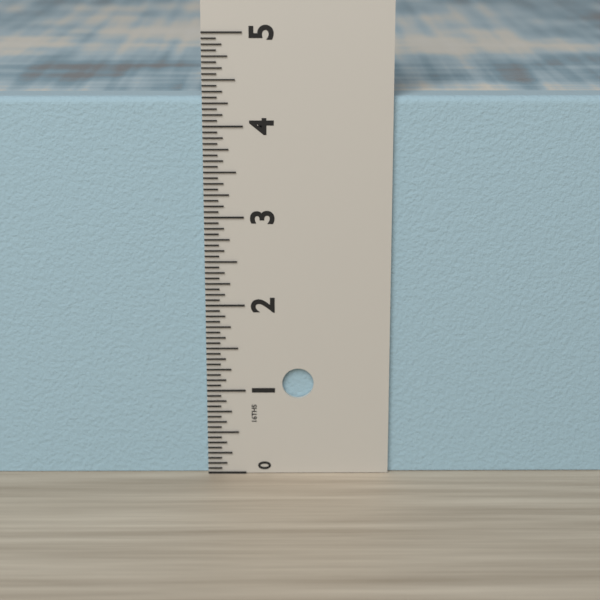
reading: 4.3125 in
